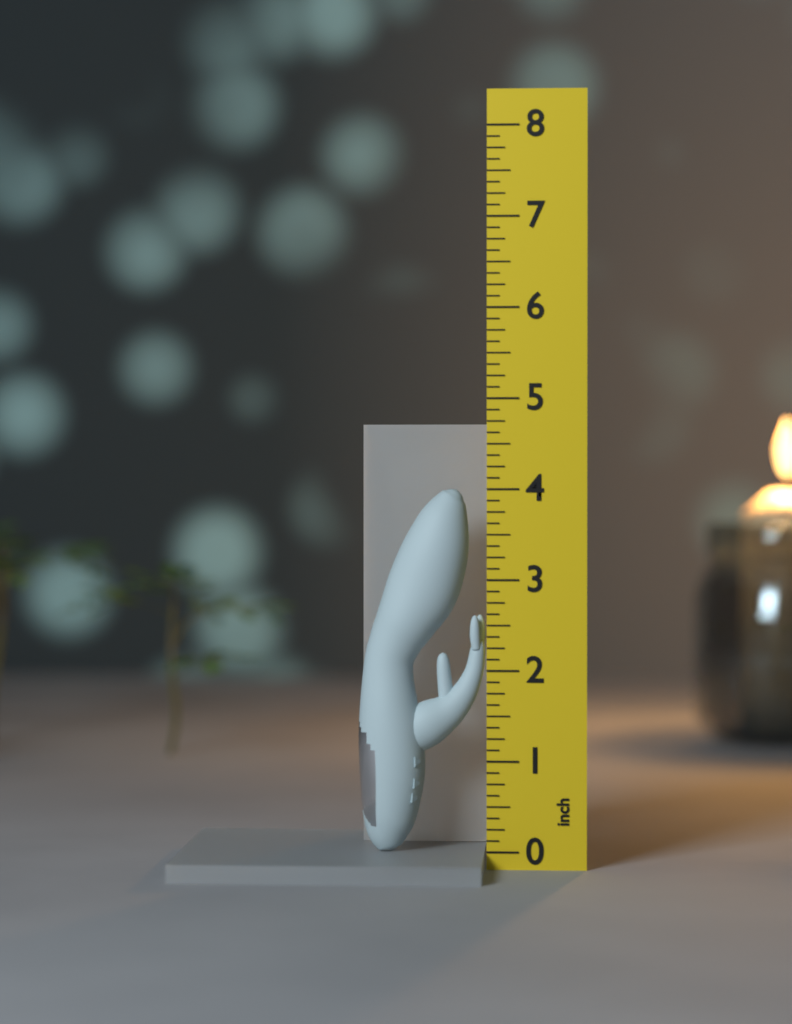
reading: 4.000 inch
